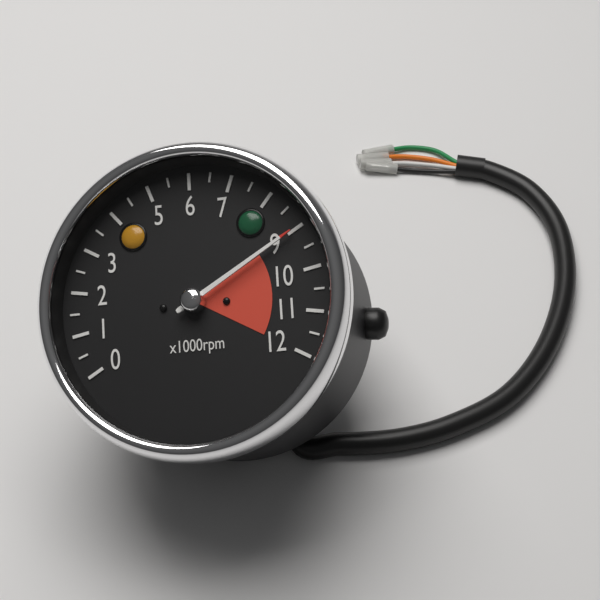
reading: 9.0 x1000rpm
